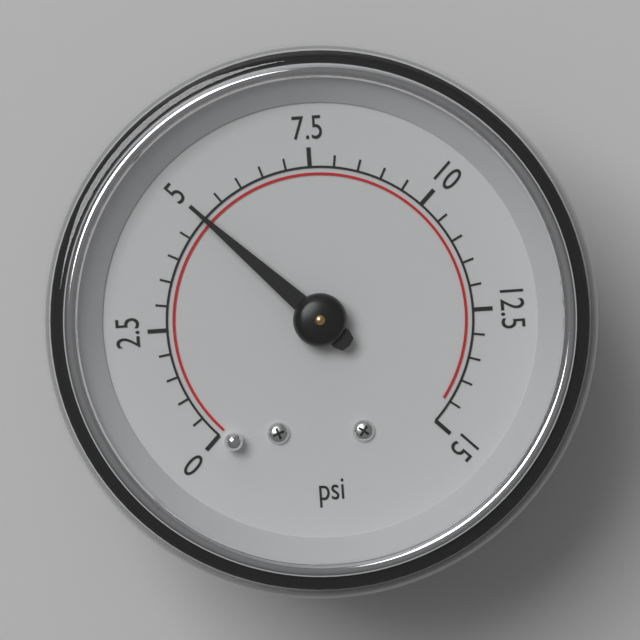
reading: 5.0 psi
